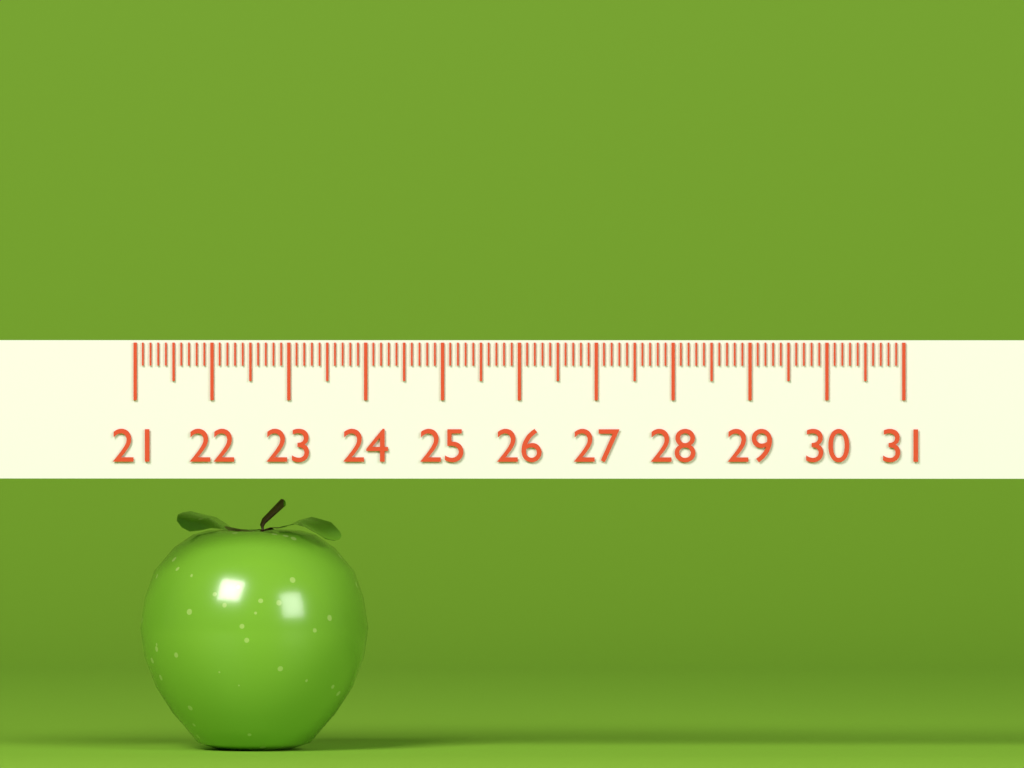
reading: 24.0 (no unit)
